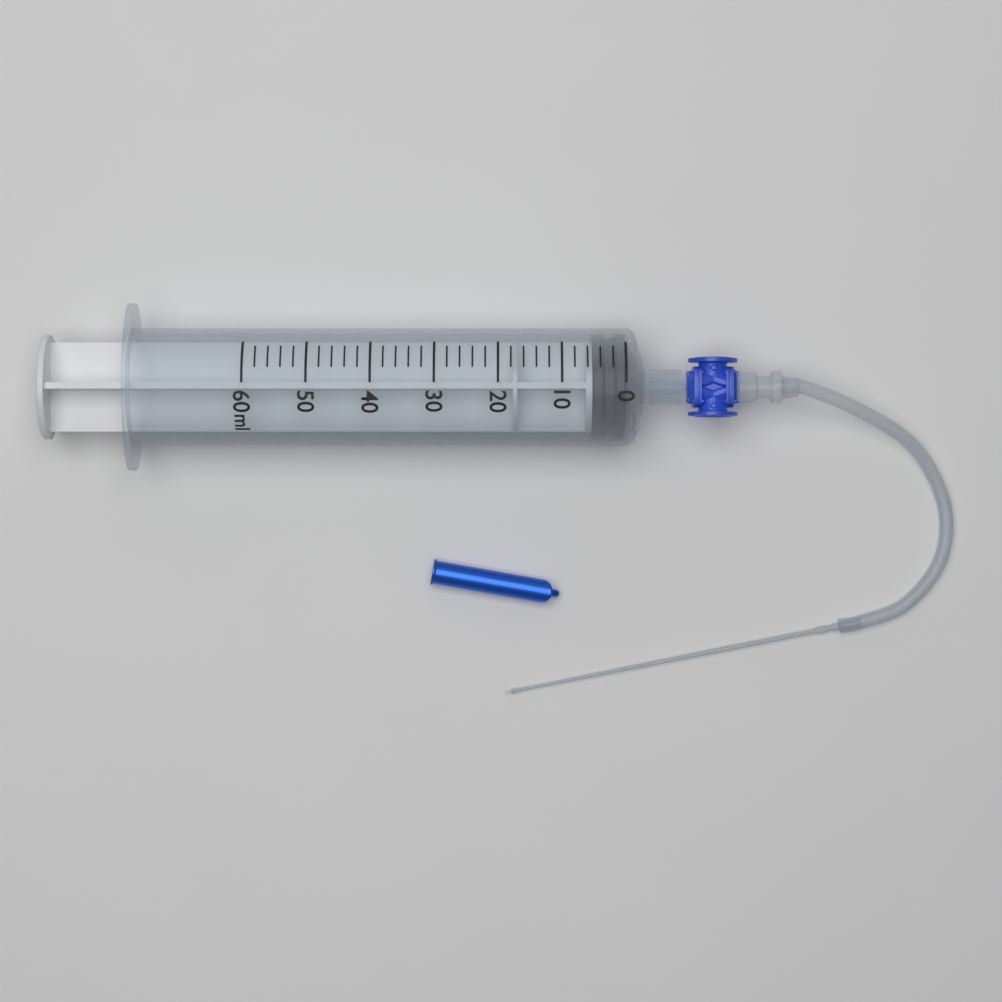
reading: 0 ml
